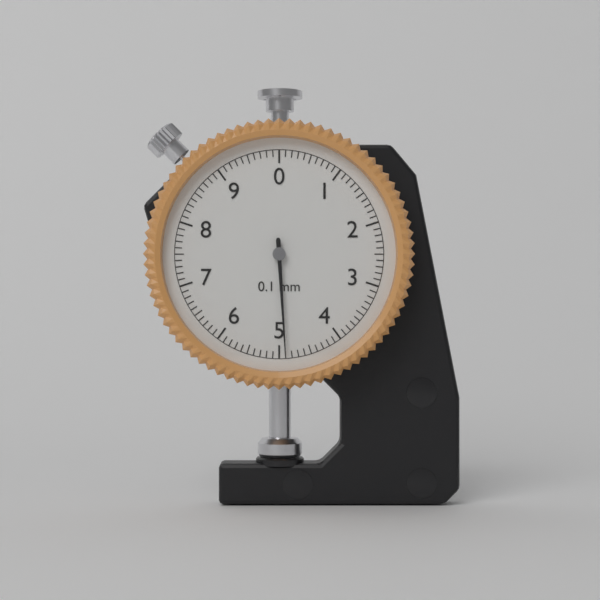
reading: 4.9 mm
